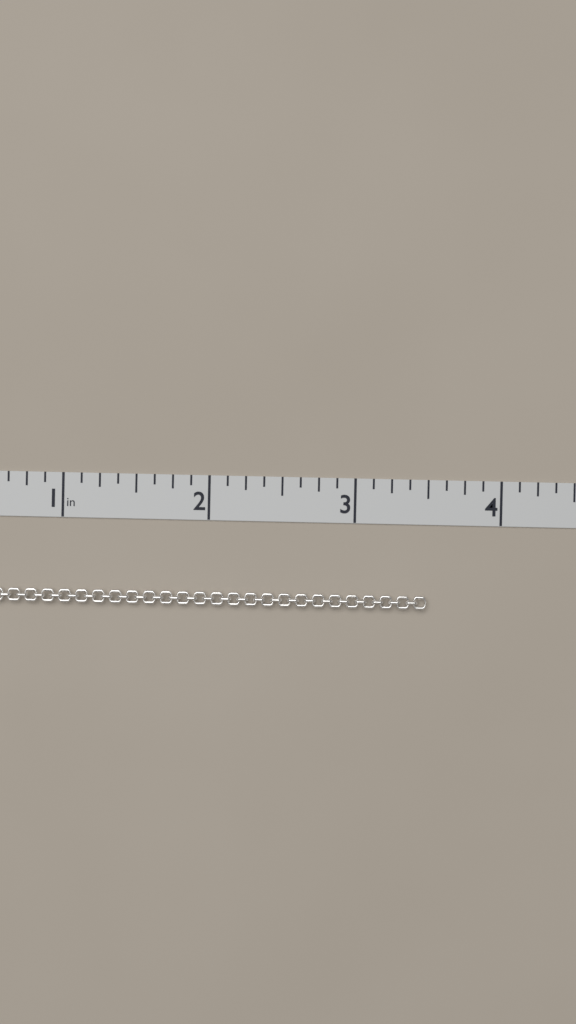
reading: 3.500 in
